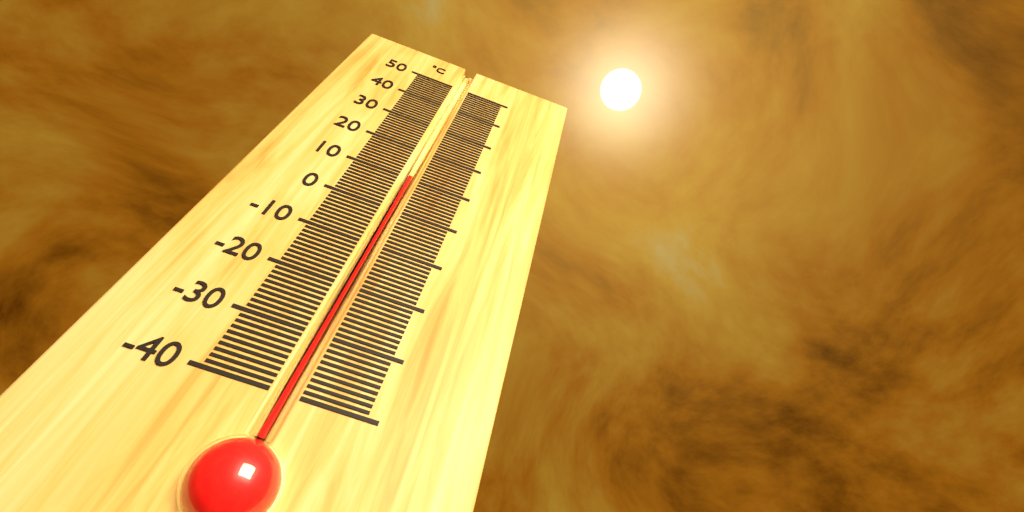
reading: 11 °C
